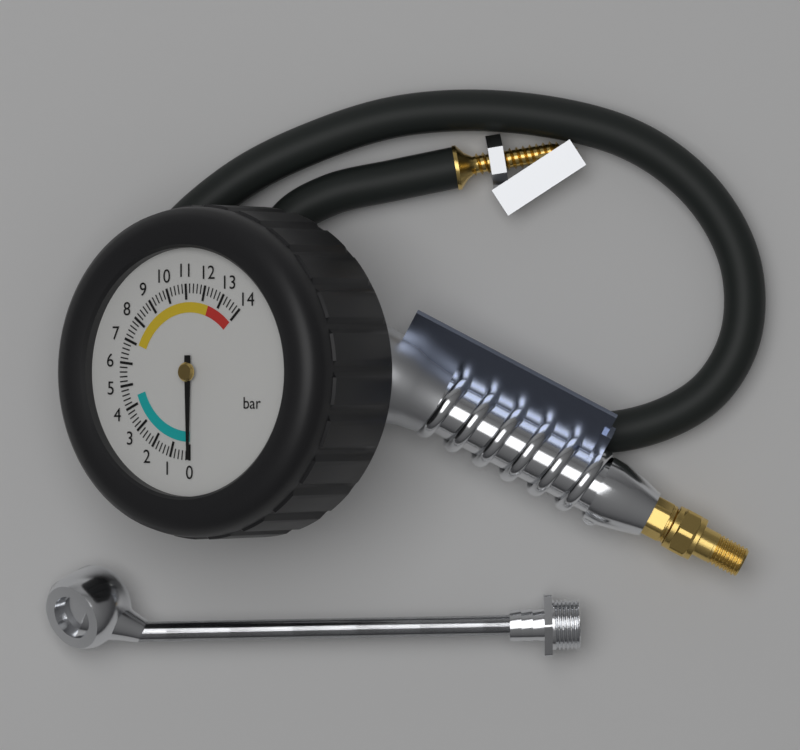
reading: 0.0 bar
